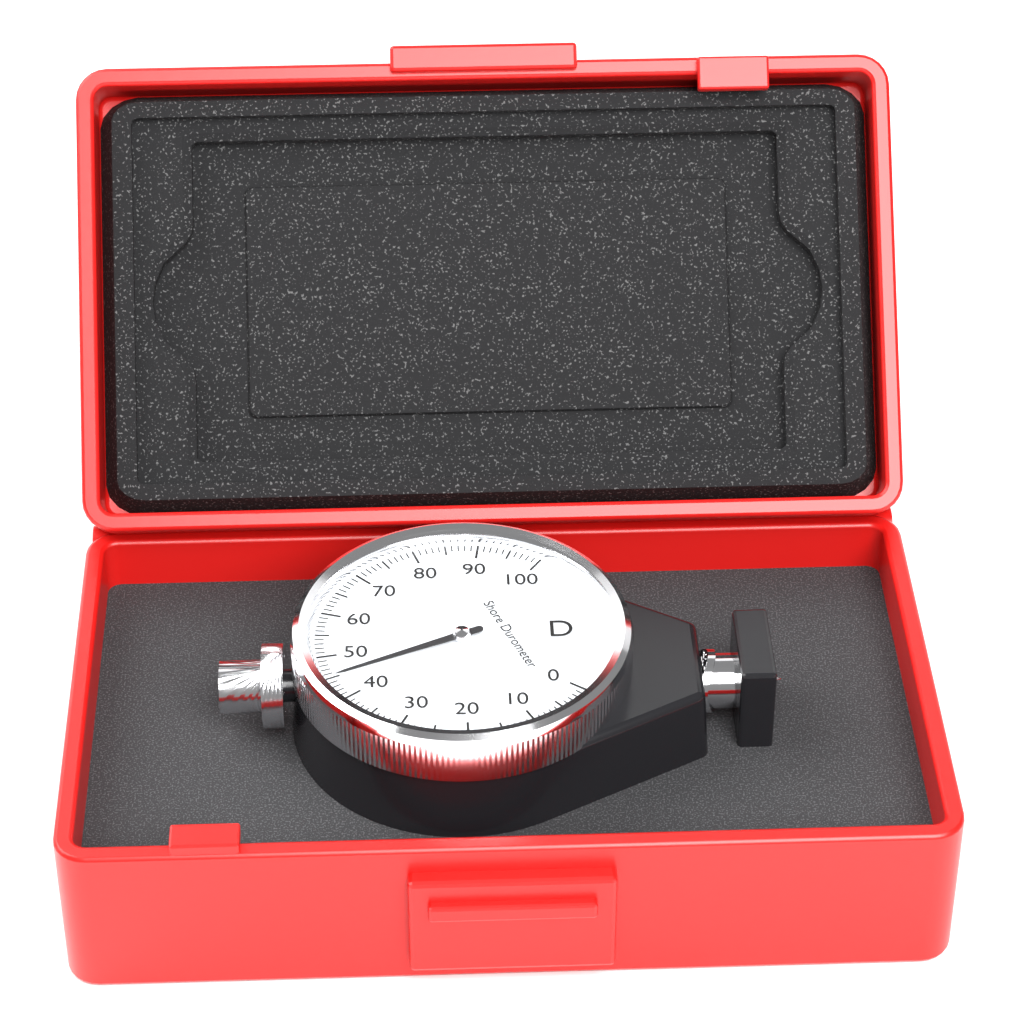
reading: 45 Shore D
